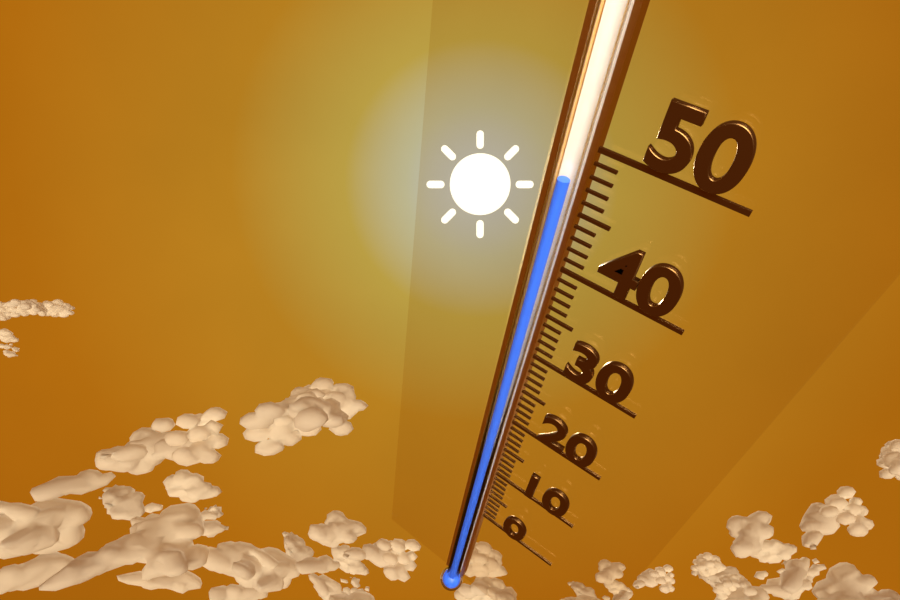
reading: 47 (no unit)
